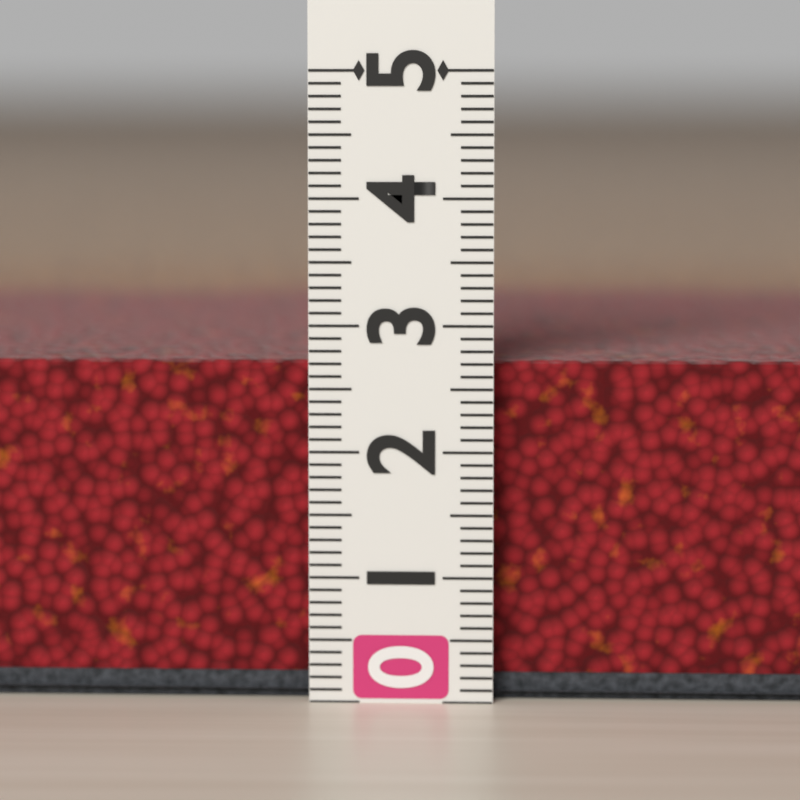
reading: 2.7 (no unit)
